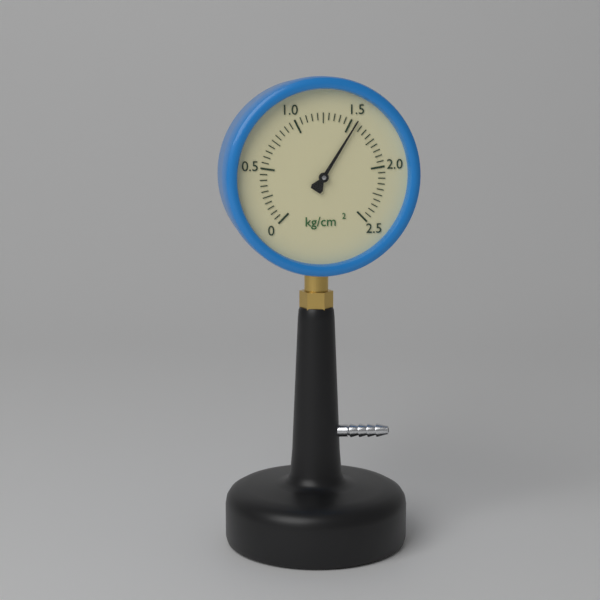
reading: 1.55 kg/cm²
